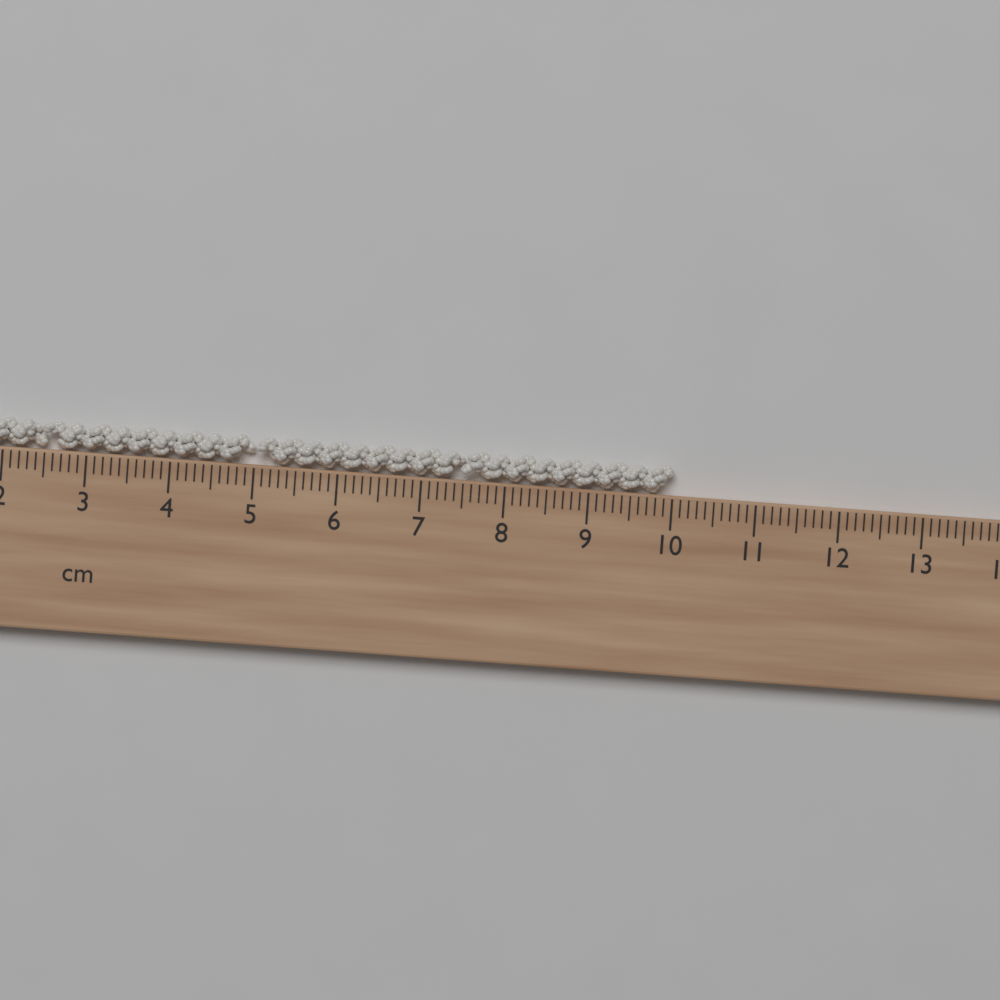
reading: 10.0 cm
